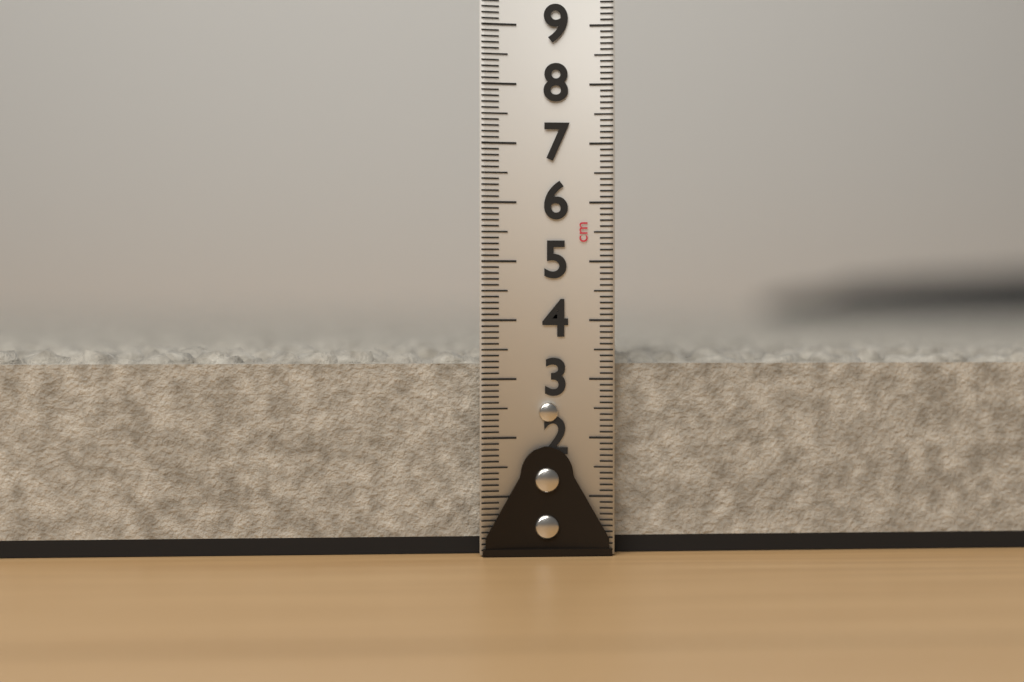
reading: 3.6 cm
